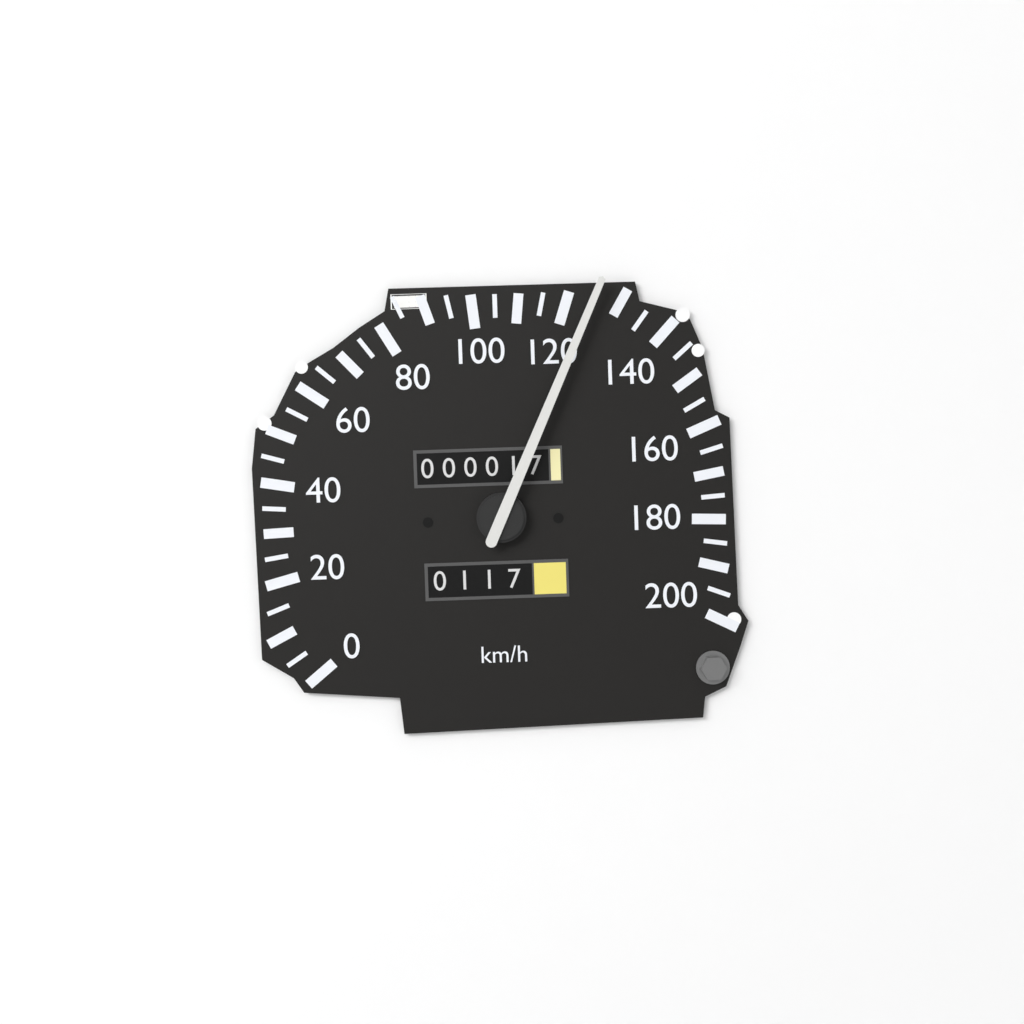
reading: 125 km/h
